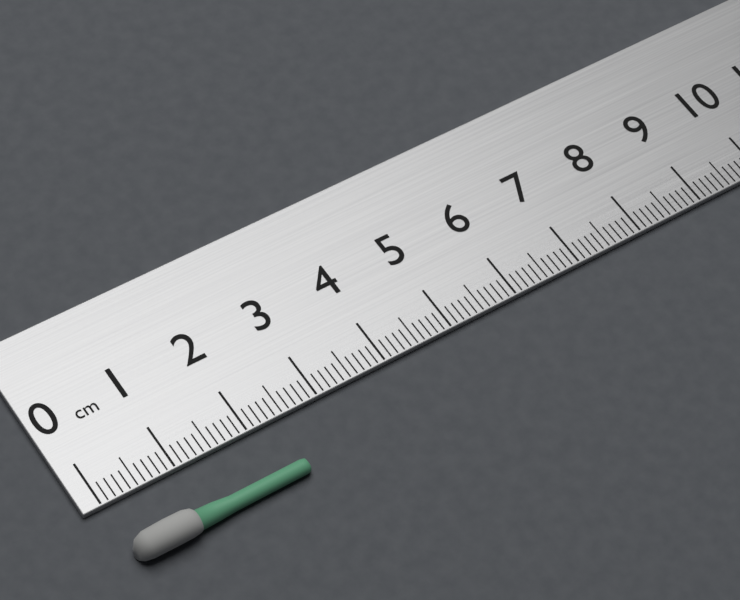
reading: 2.4 cm
